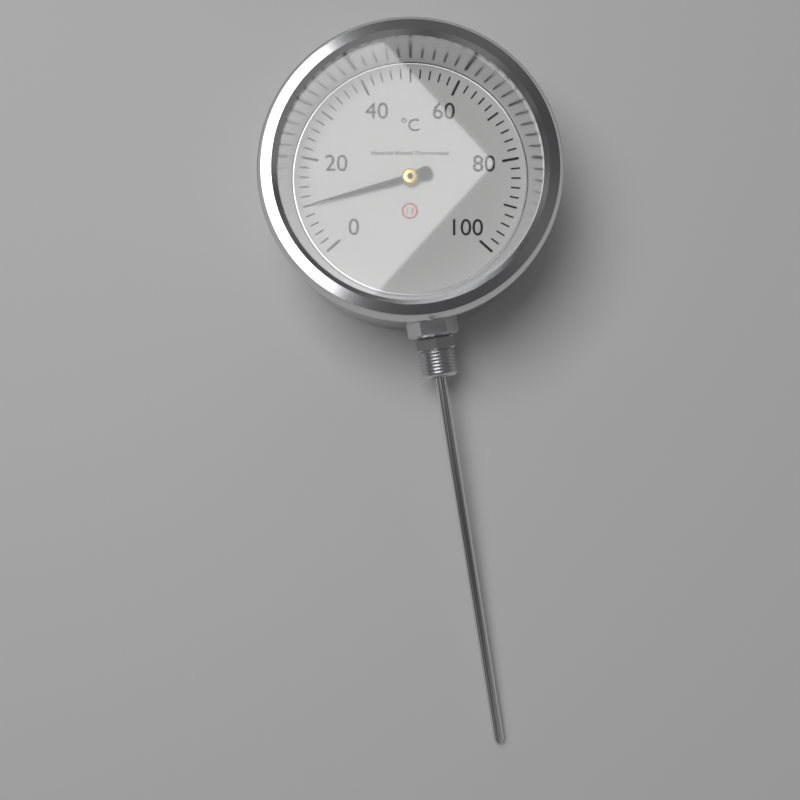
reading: 10 °C
